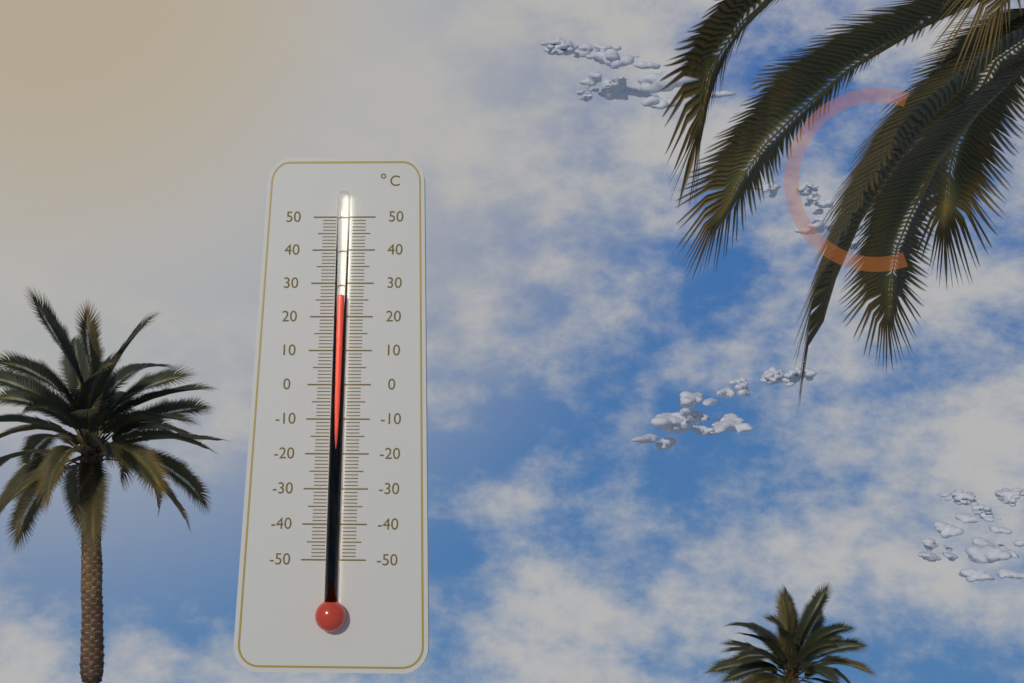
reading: 26 °C
